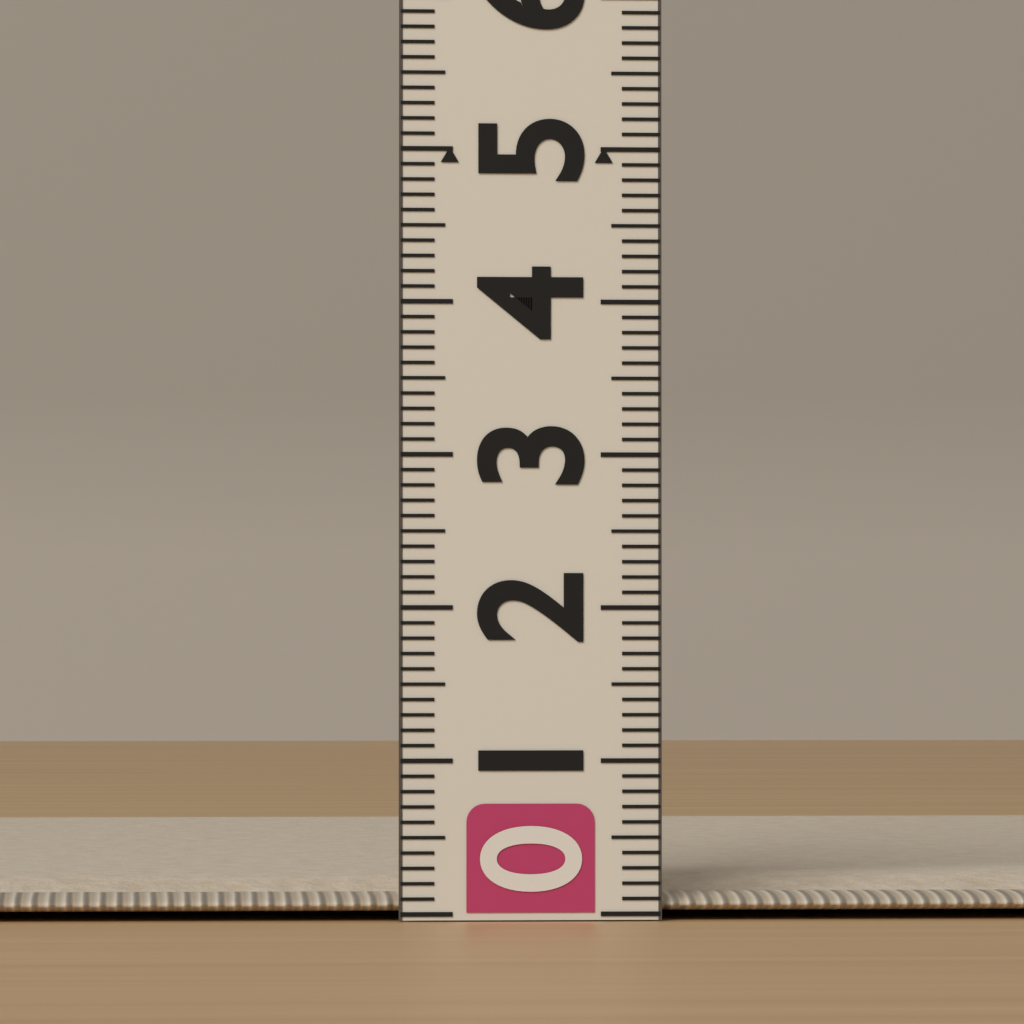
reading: 0.2 (no unit)
